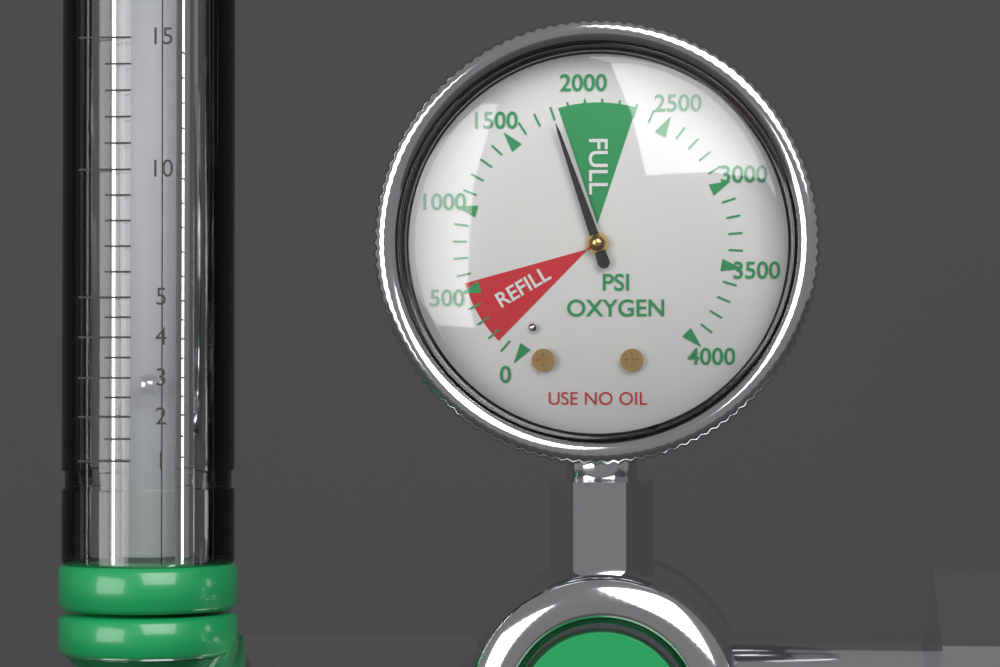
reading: 1800 psi
